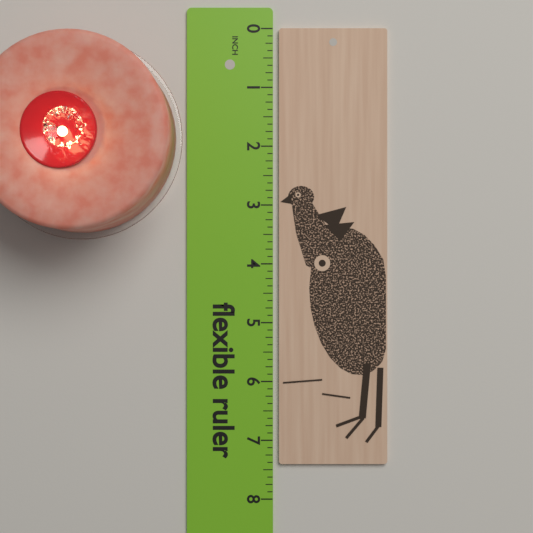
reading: 7.400 in
